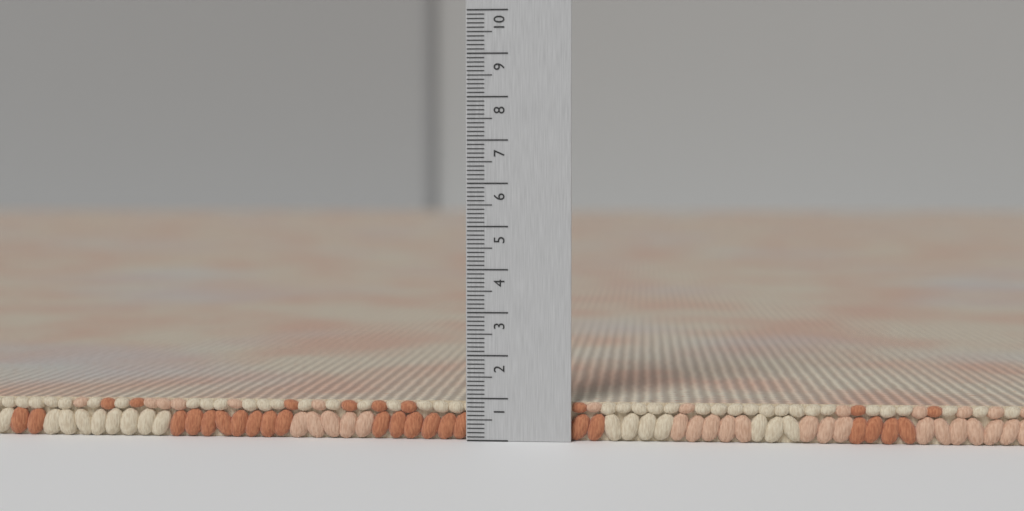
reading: 0.9 (no unit)
